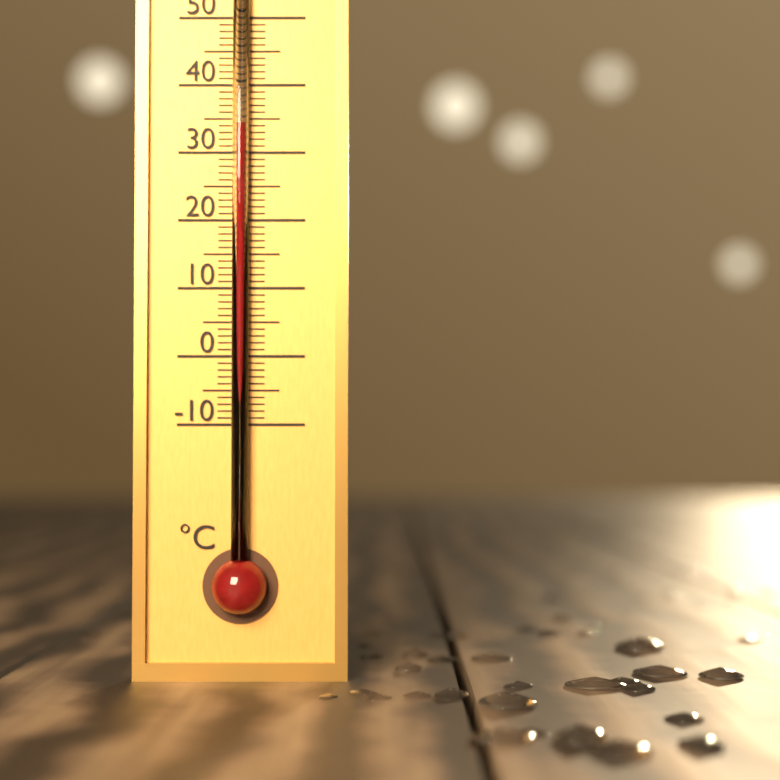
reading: 34 °C
